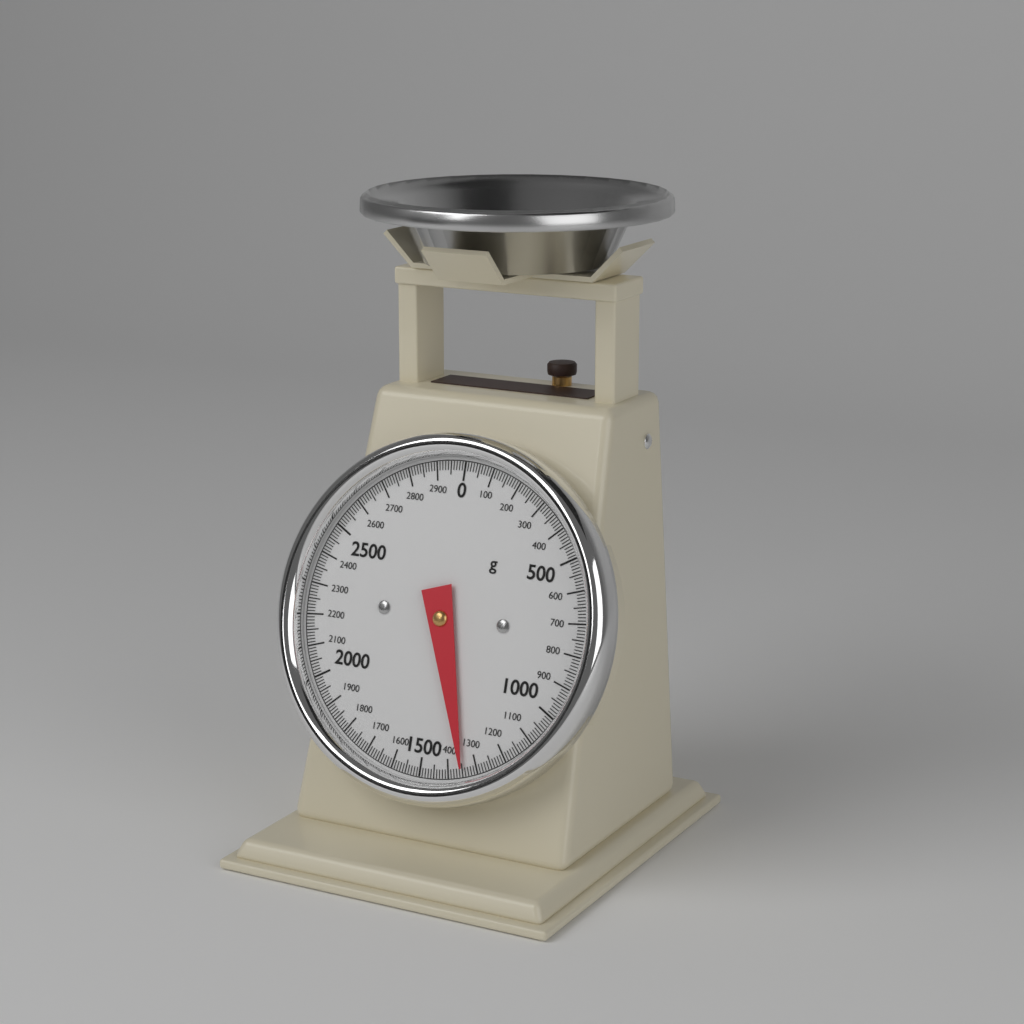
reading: 1350 g
